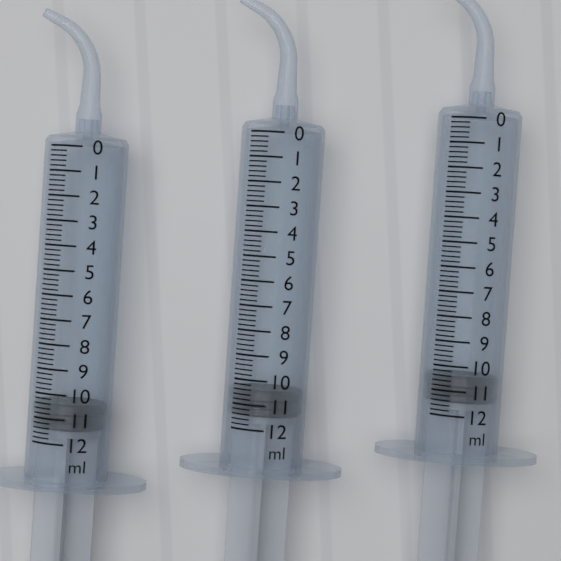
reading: 10.4 ml
